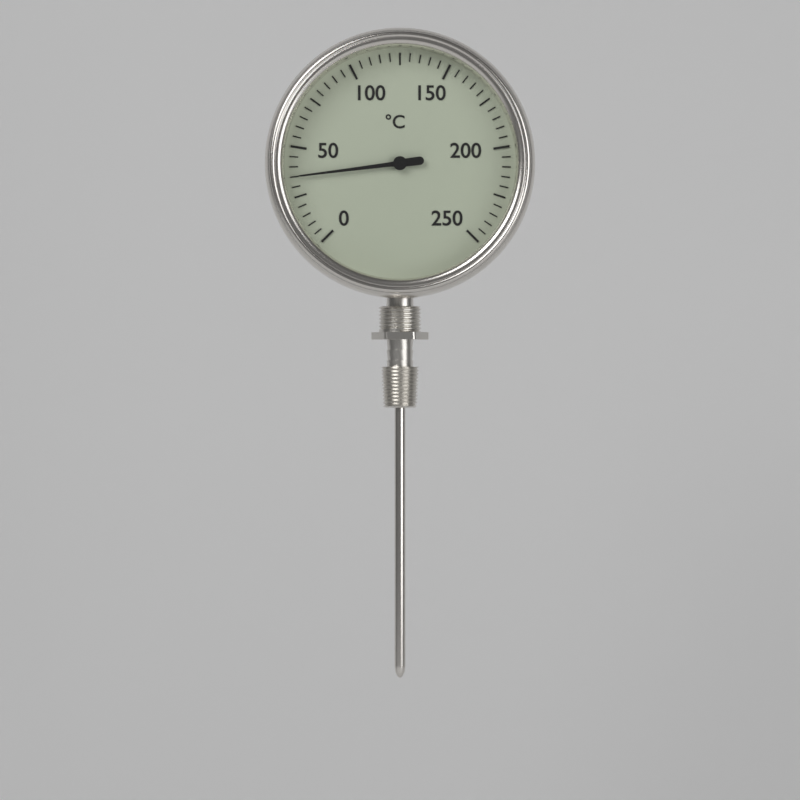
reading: 35 °C
